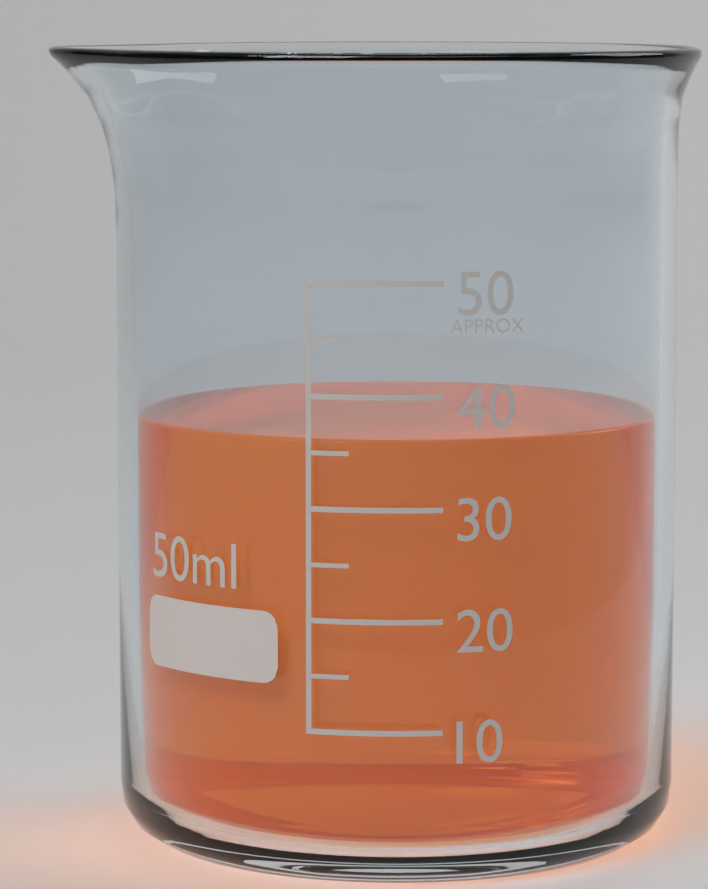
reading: 36 ml
